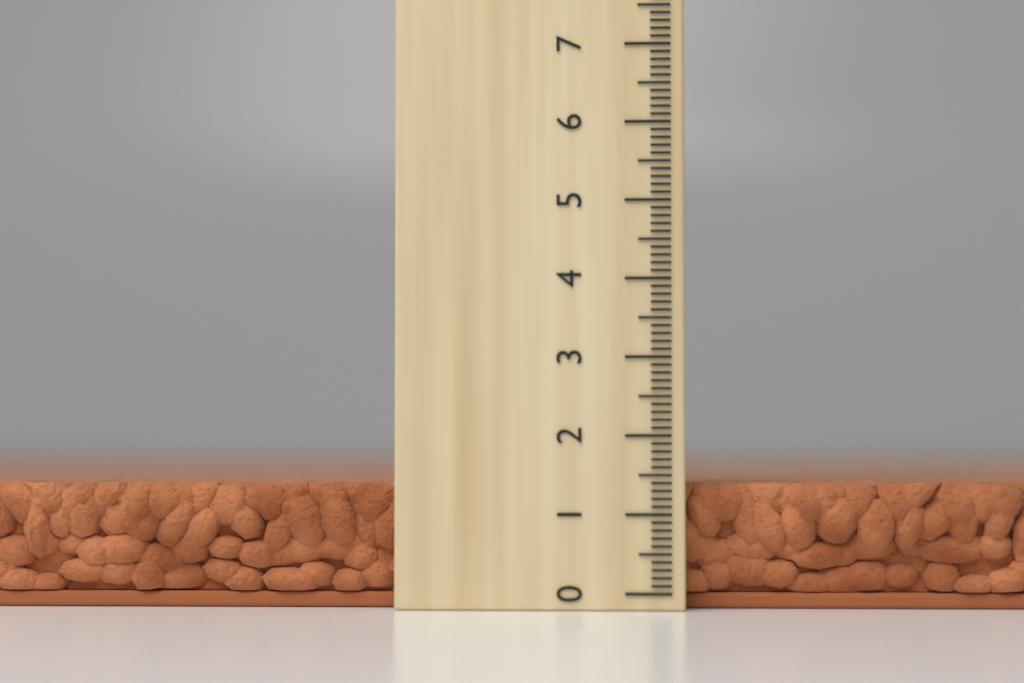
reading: 1.4 (no unit)
